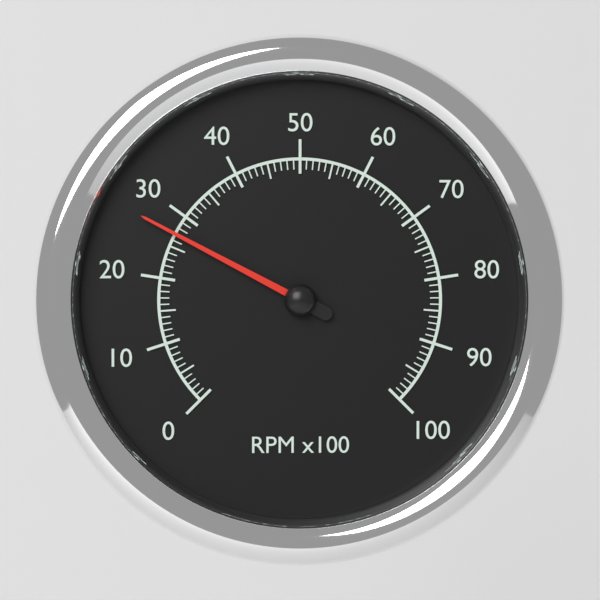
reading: 27 RPM x100
